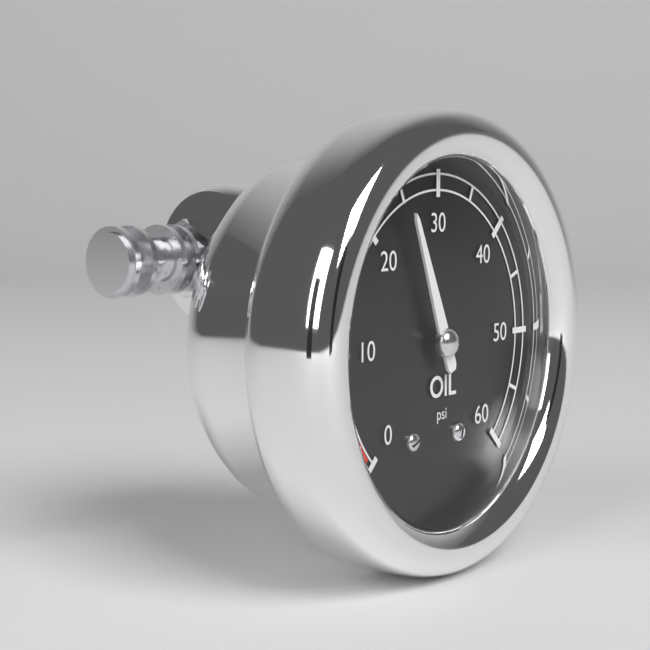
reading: 25 psi
